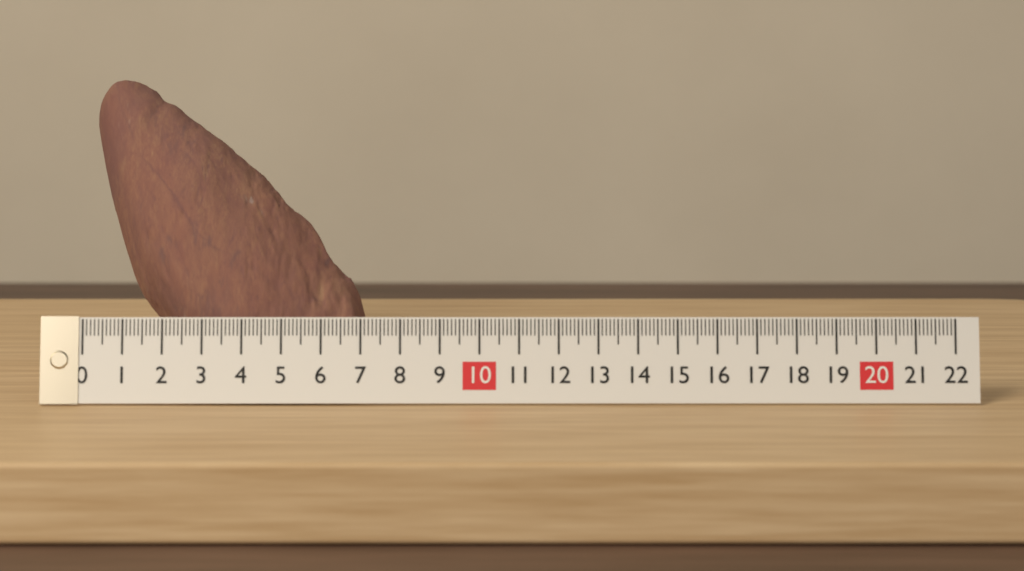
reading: 7.1 (no unit)
